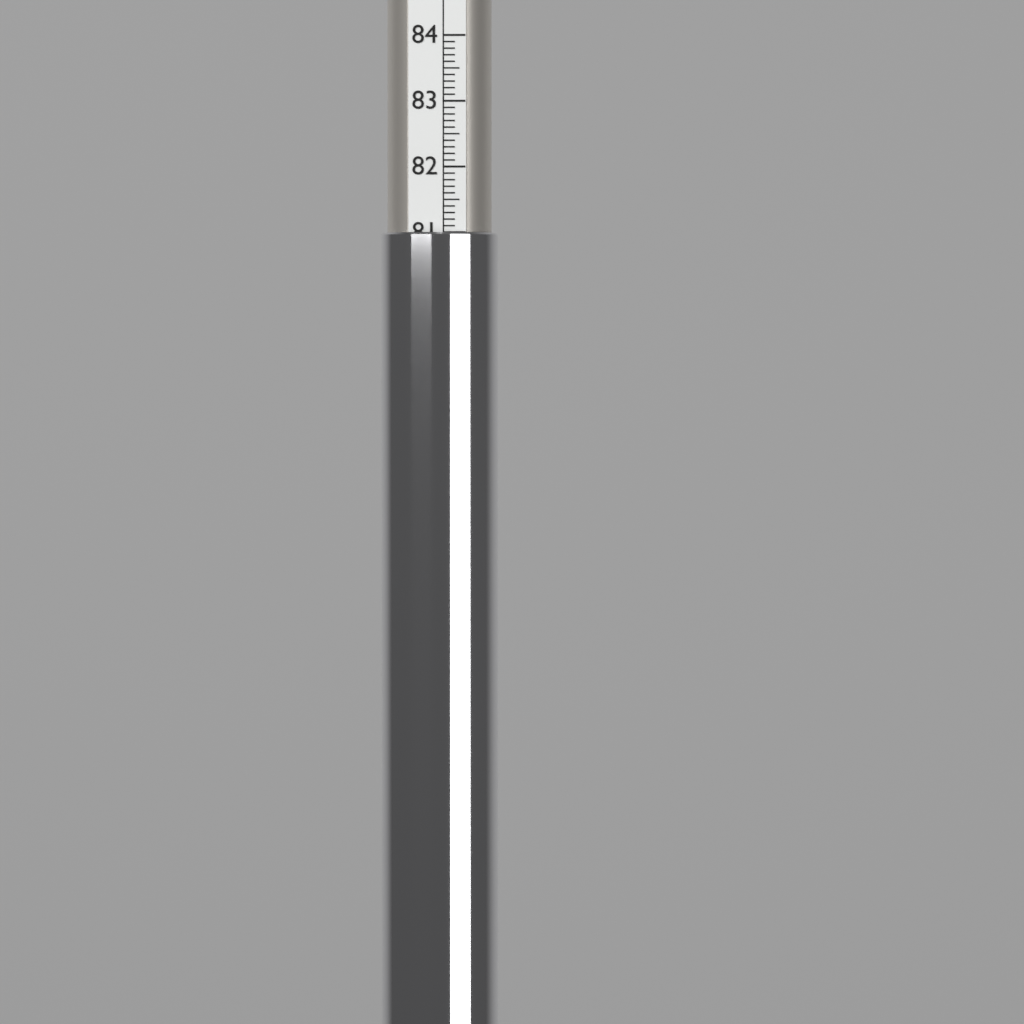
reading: 81.0 (no unit)
